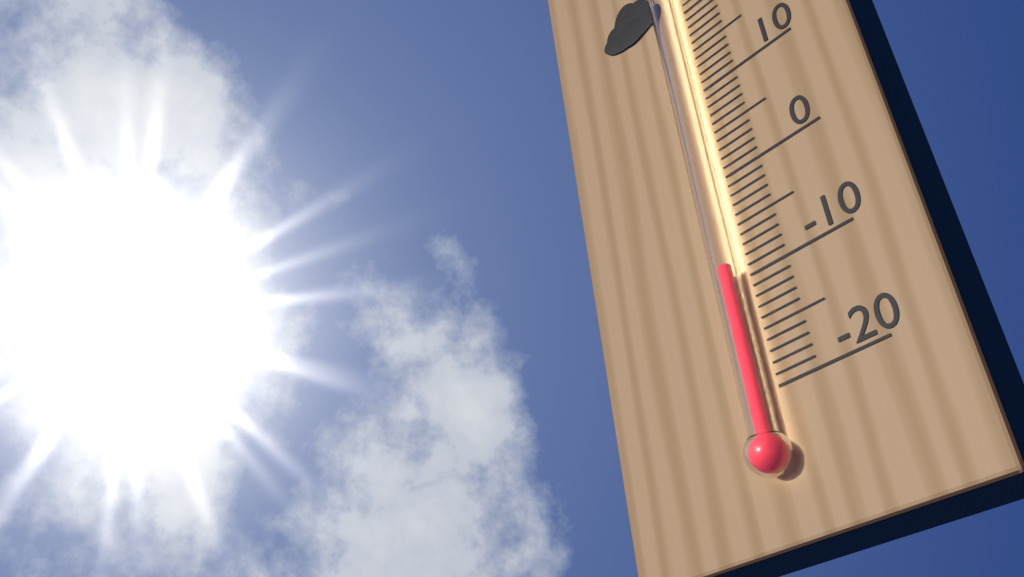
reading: -9 °C
